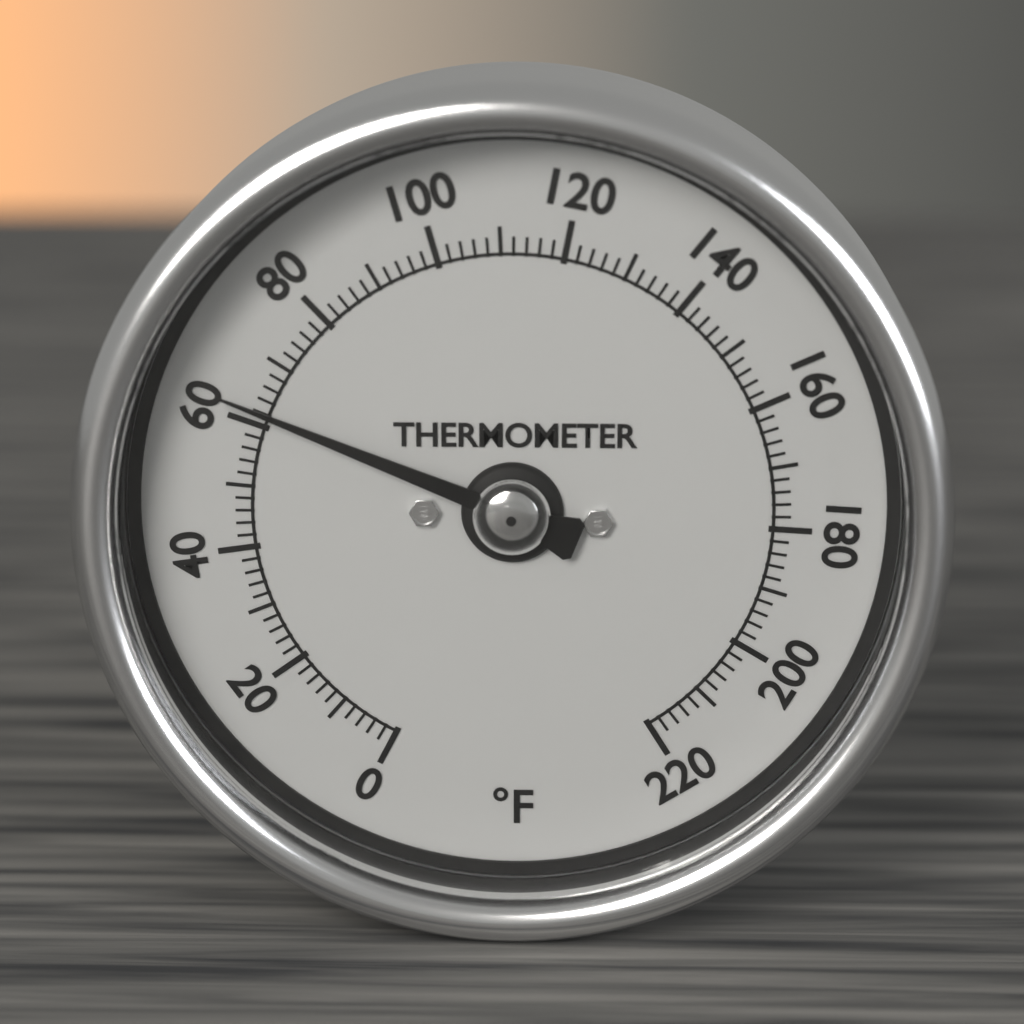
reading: 62 °F
